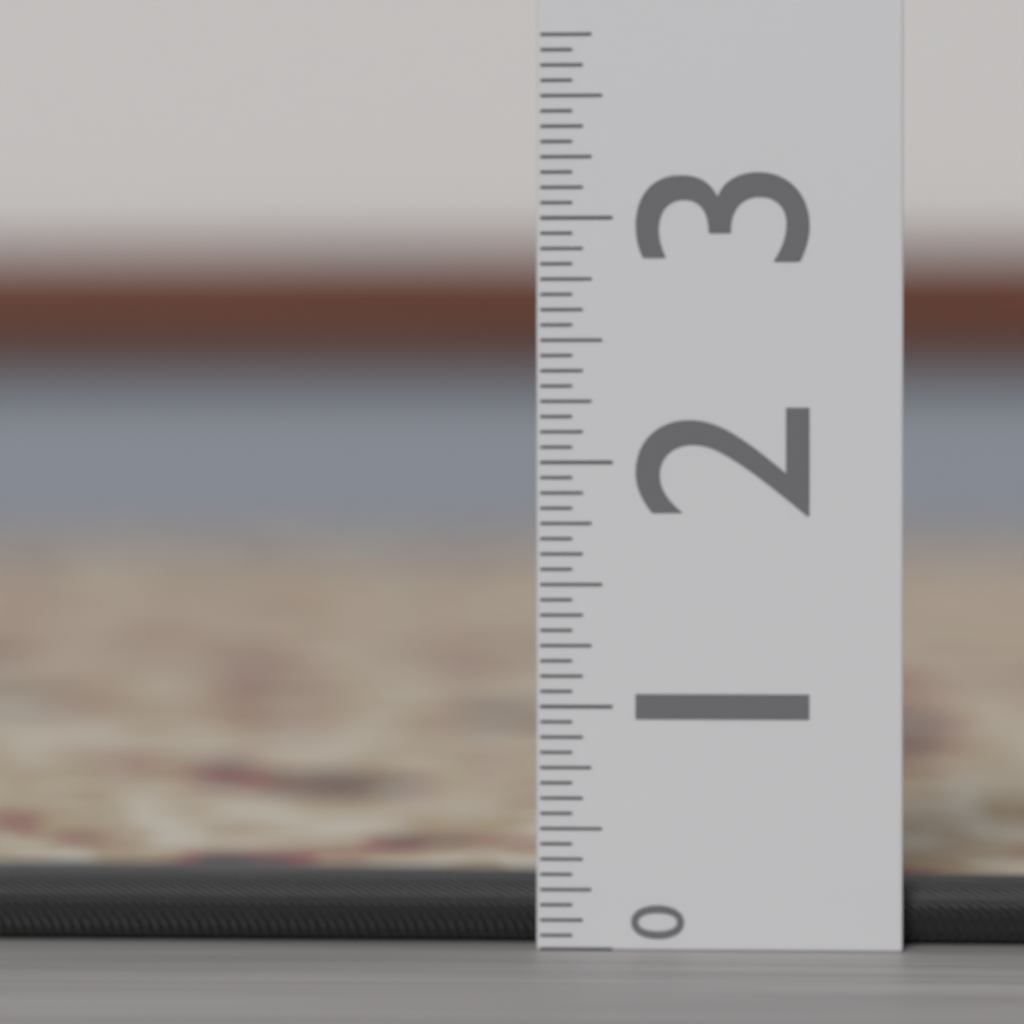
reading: 0.4375 (no unit)
